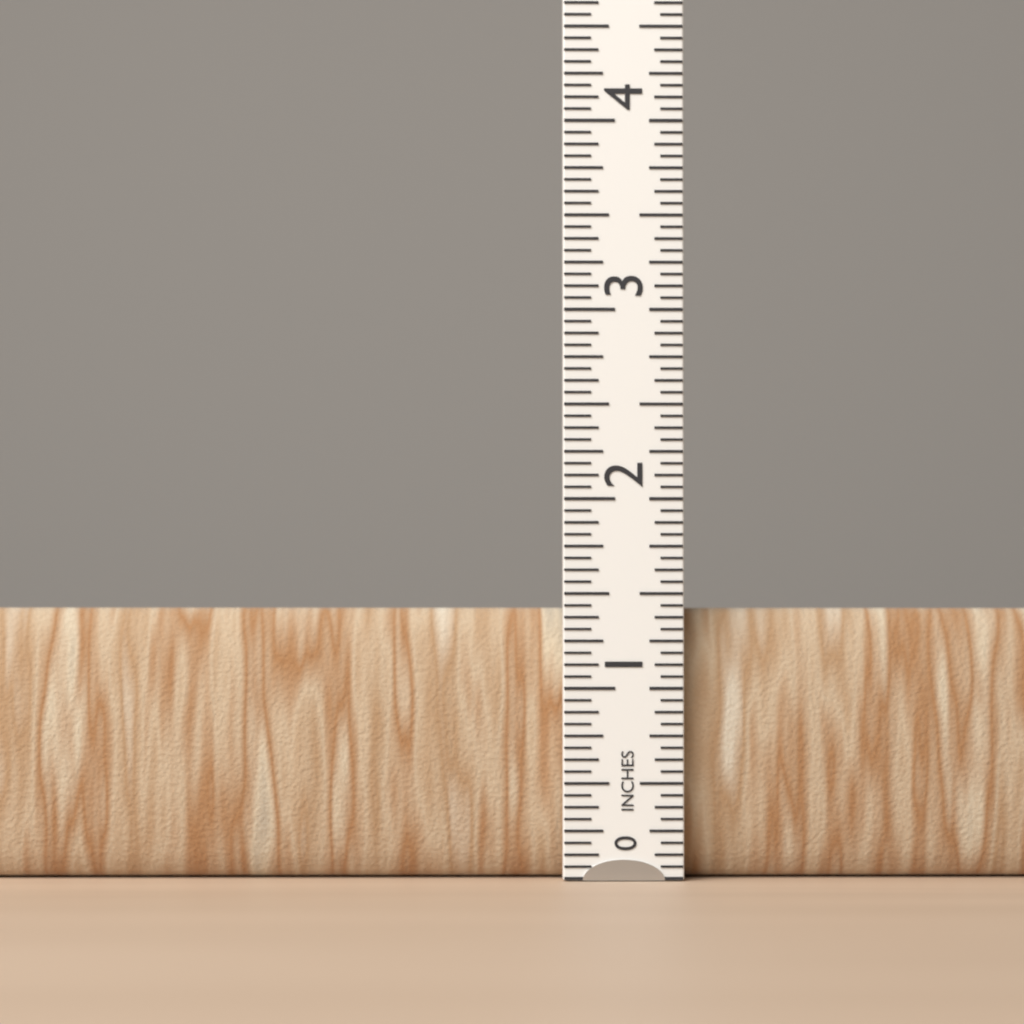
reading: 1.4375 in
